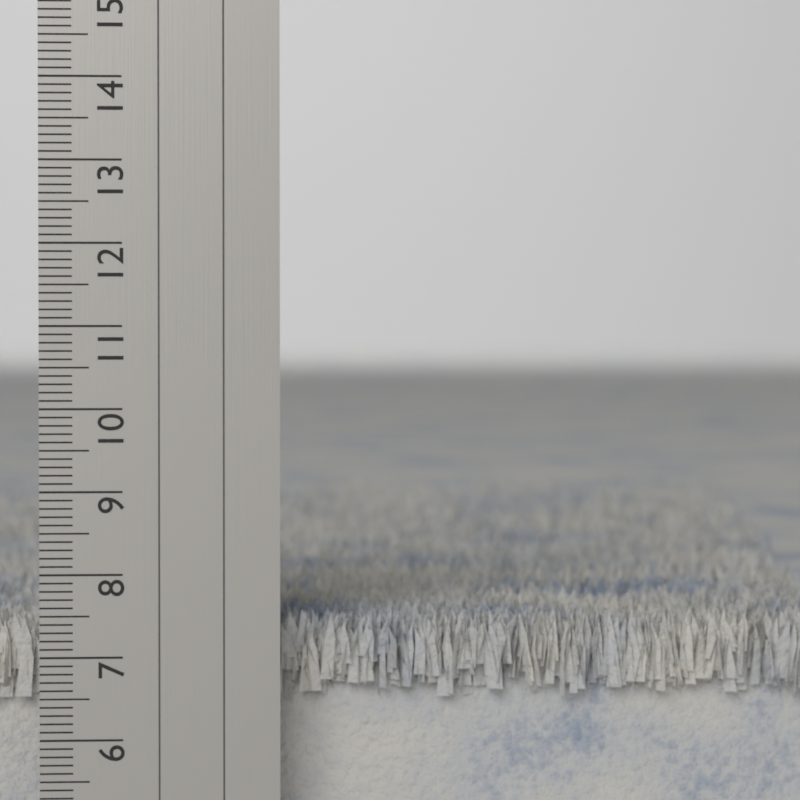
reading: 7.5 cm
